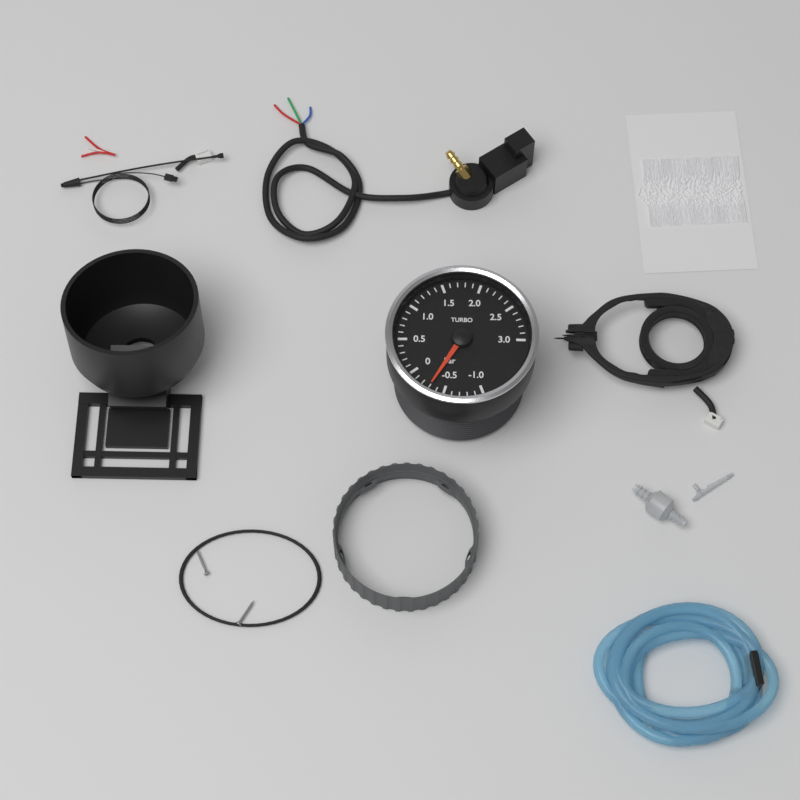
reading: -0.3 bar
